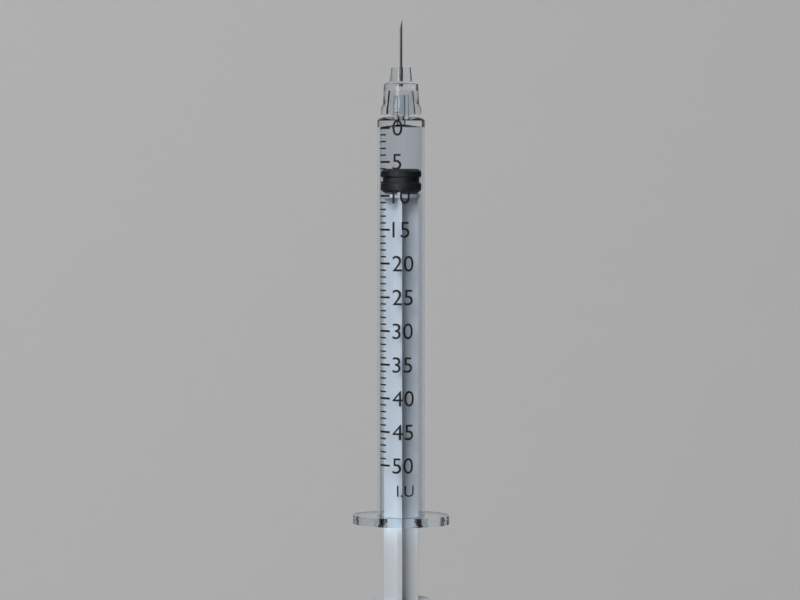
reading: 6 I.U.
